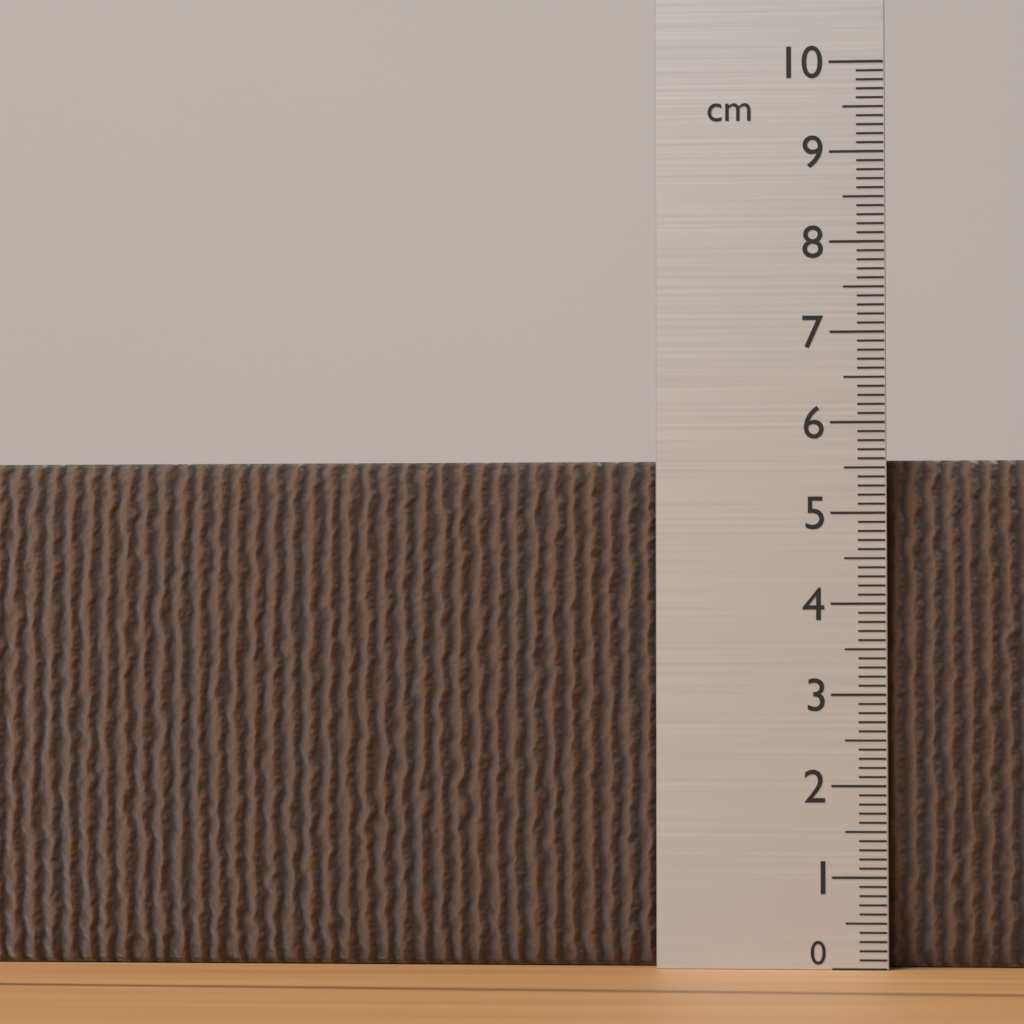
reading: 5.6 cm
